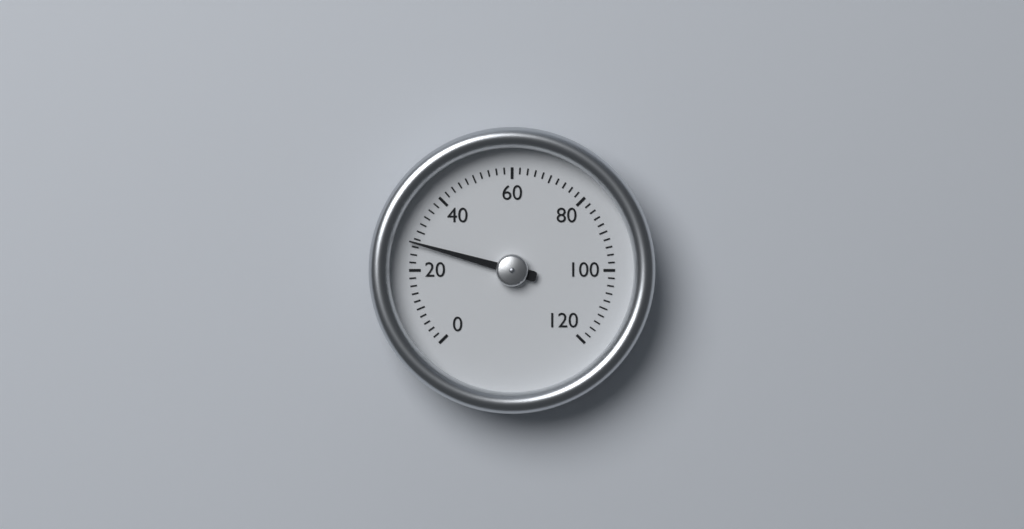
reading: 27 (no unit)
